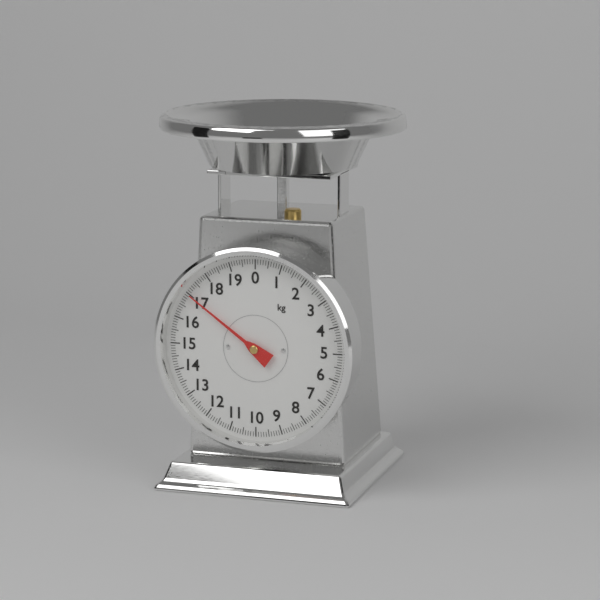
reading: 17.0 kg
